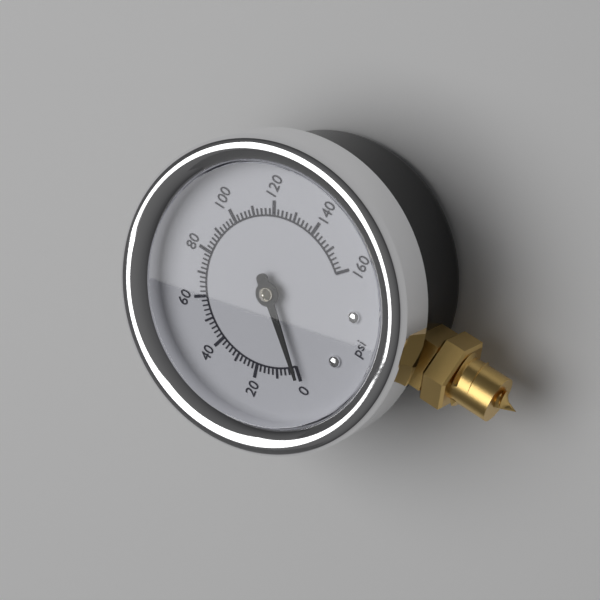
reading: 0 psi
